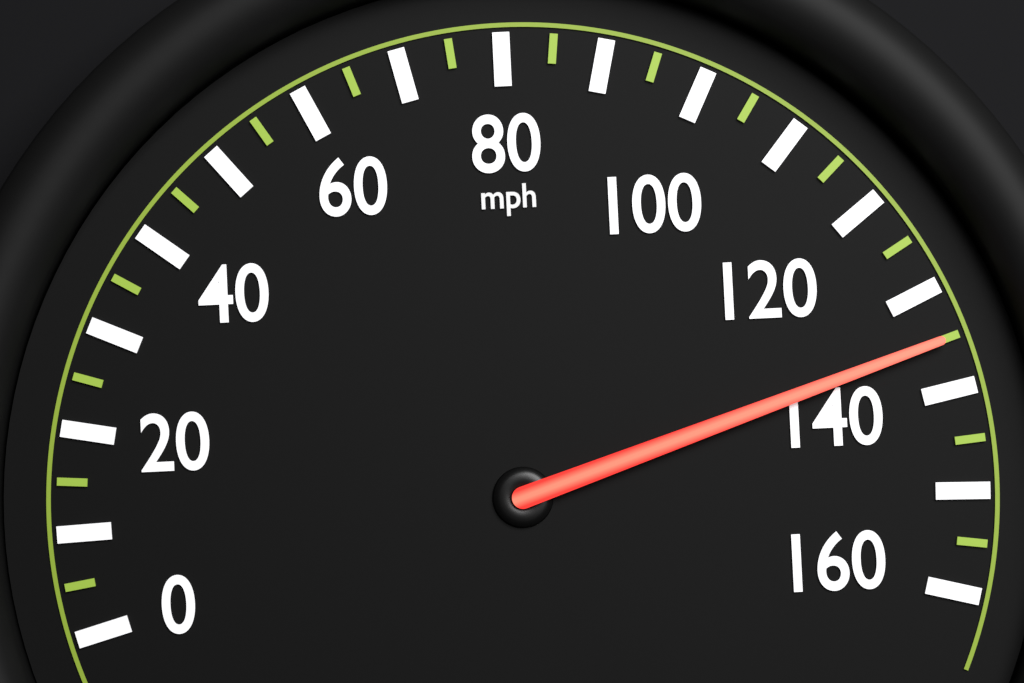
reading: 135 mph
